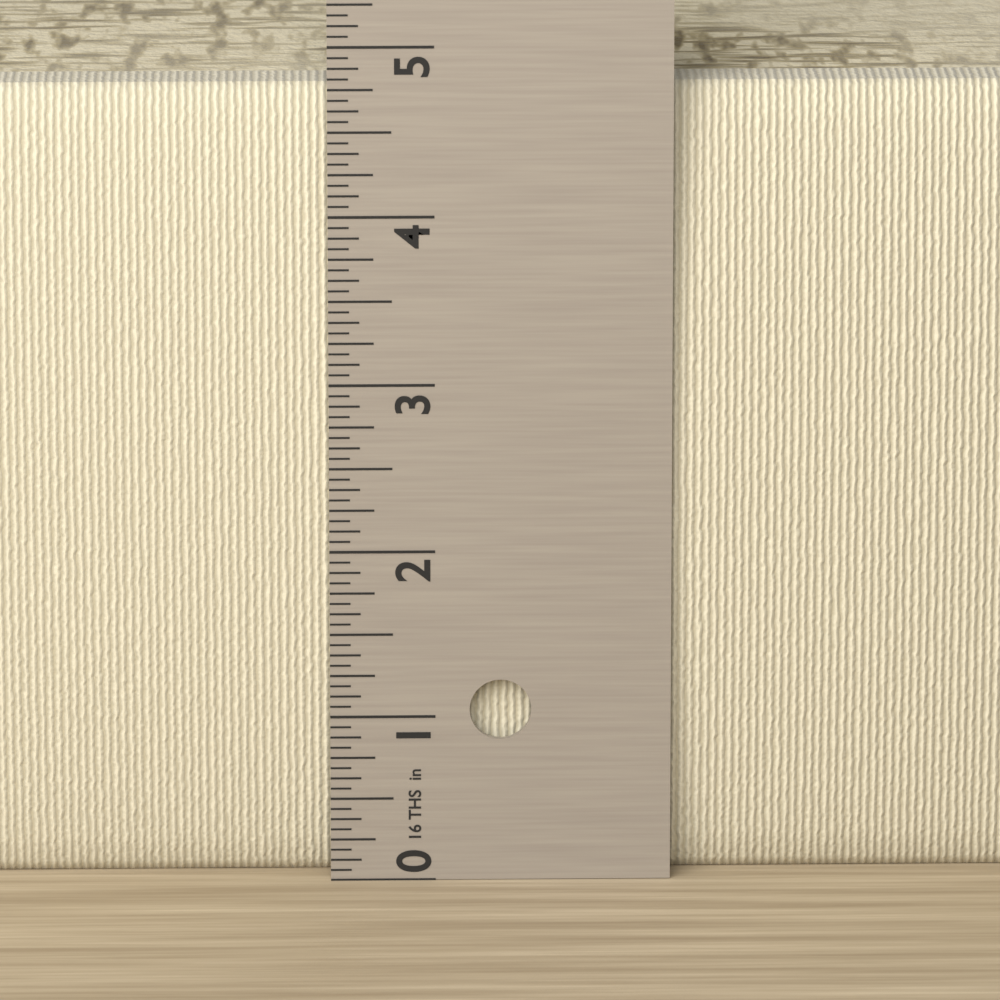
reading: 4.7500 in
